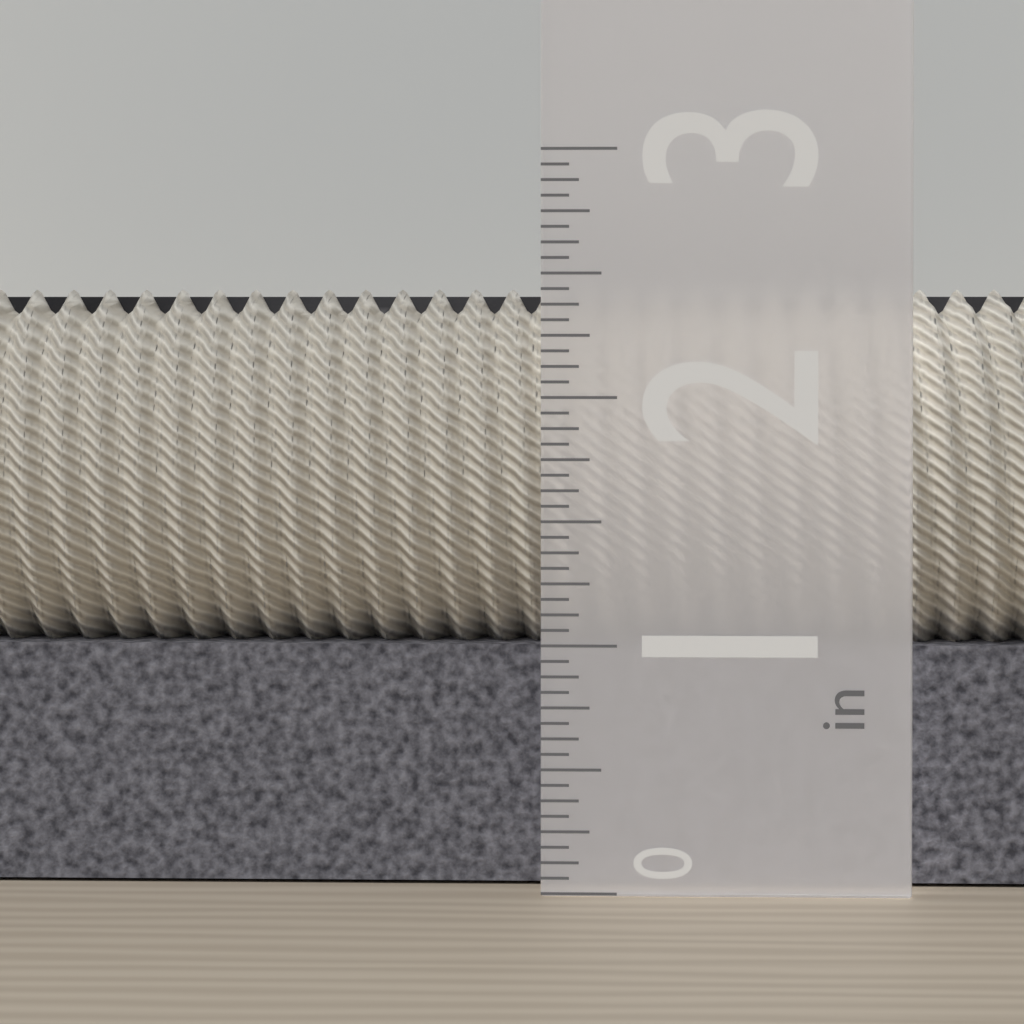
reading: 2.4375 in
